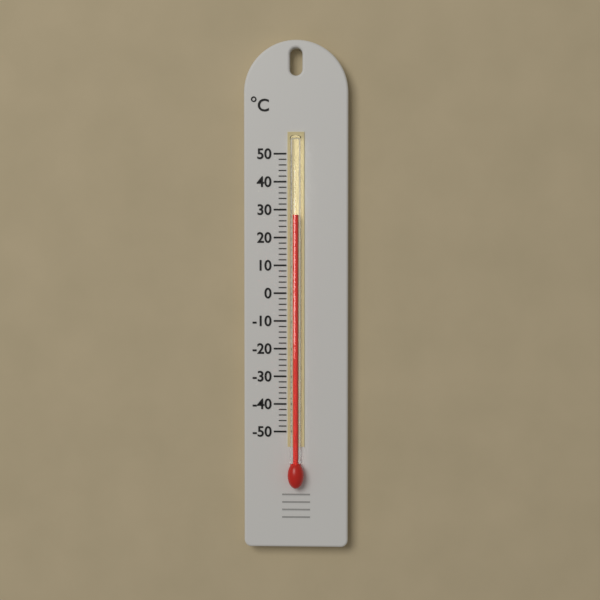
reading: 28 °C
